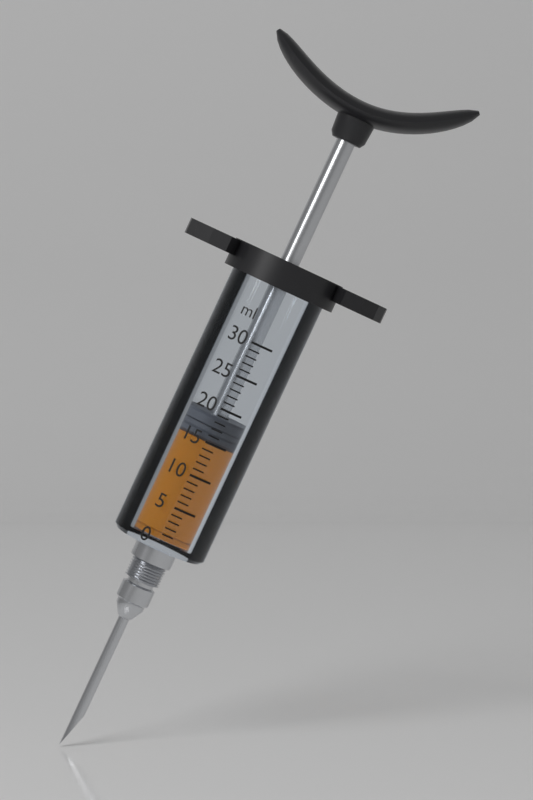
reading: 15 ml
